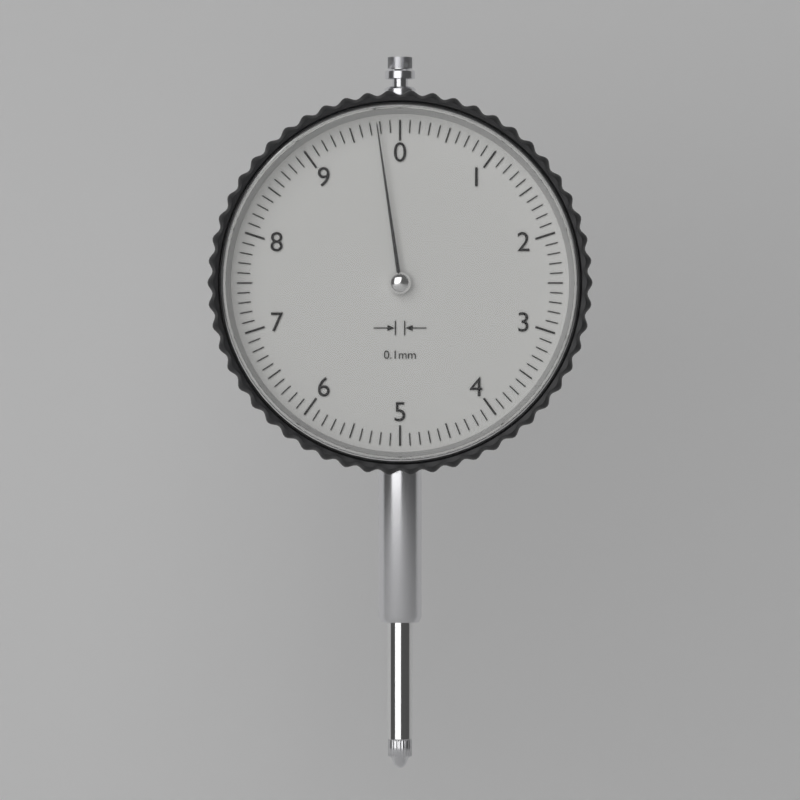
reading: 9.77 mm
